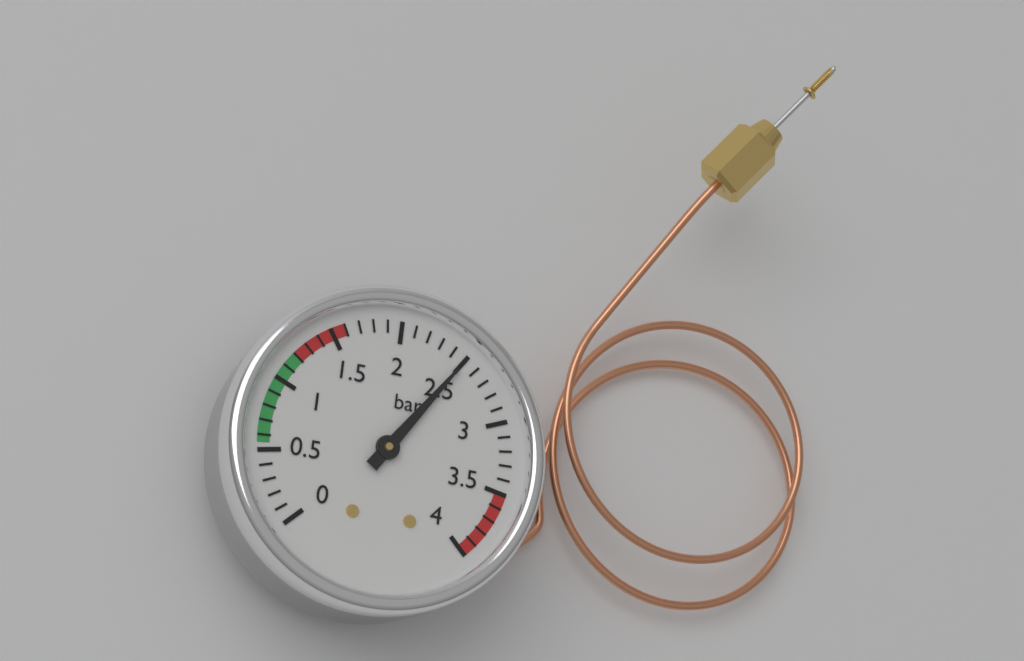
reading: 2.5 bar
